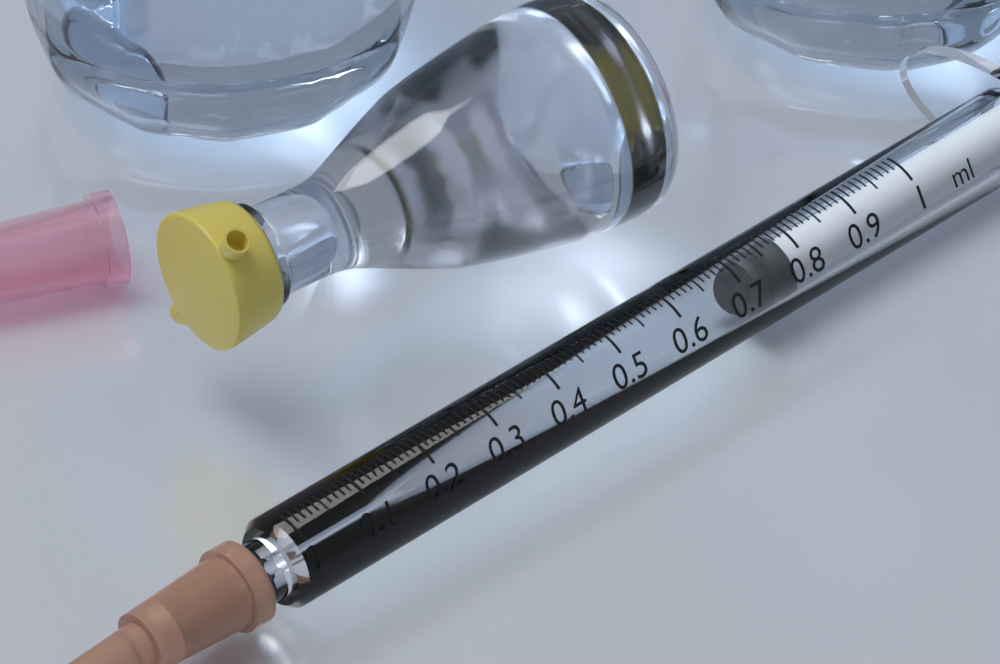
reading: 0.73 ml
